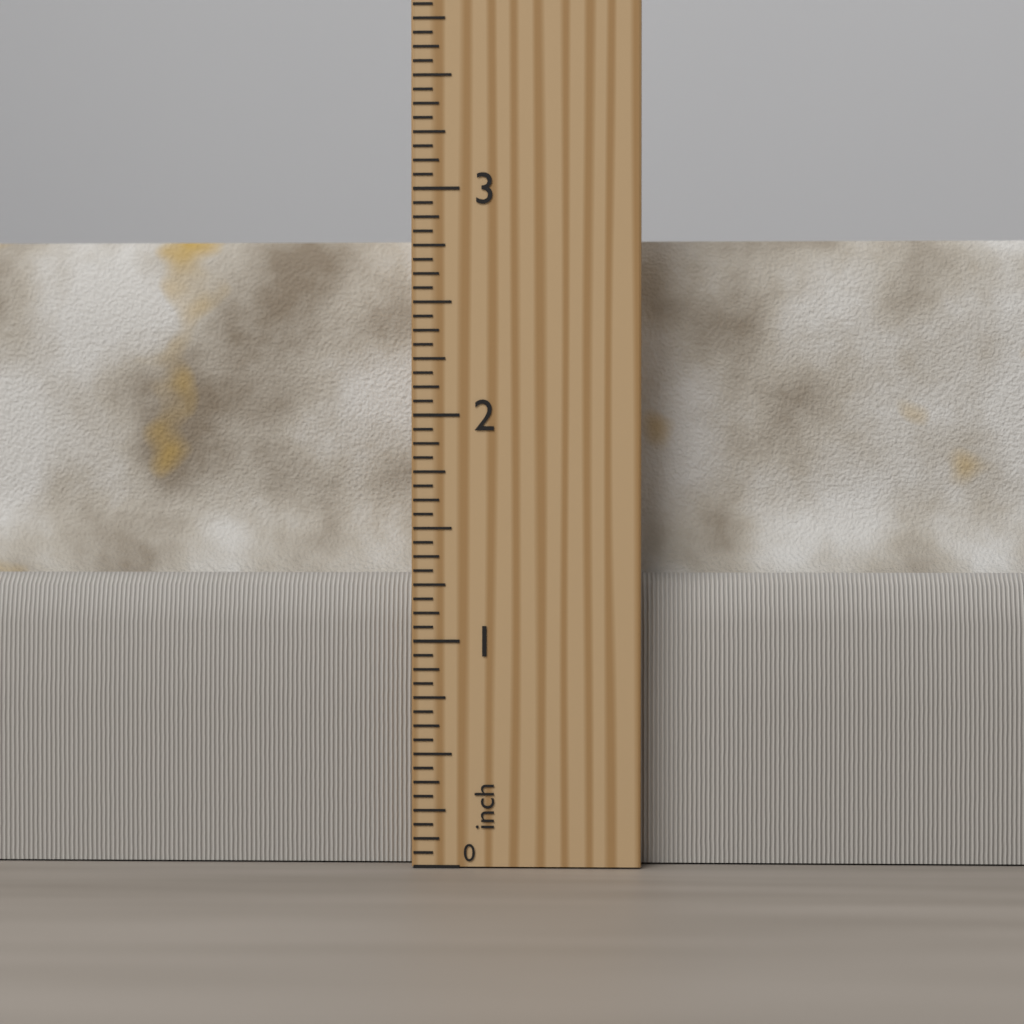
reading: 2.8125 inch
